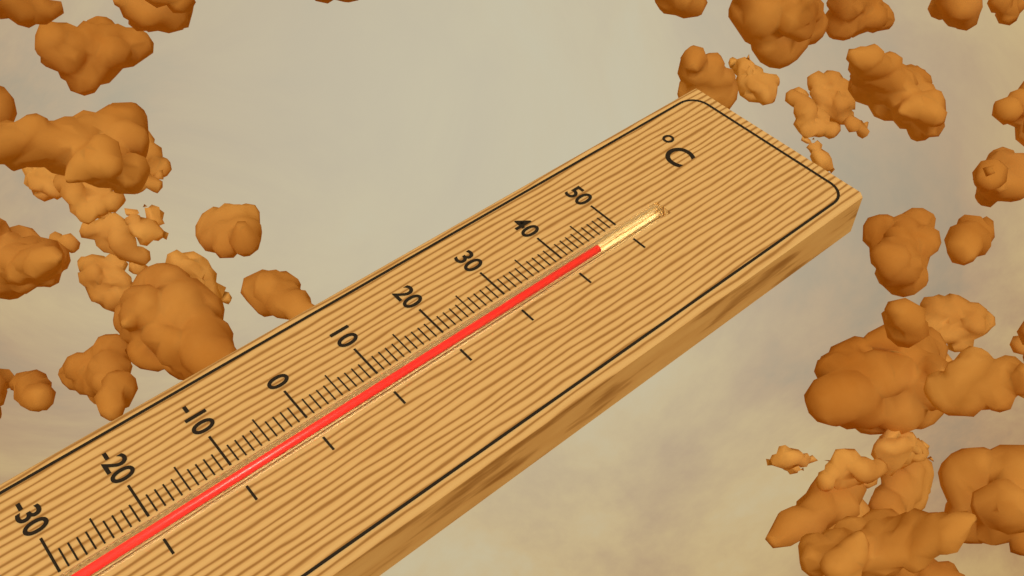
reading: 45 °C
